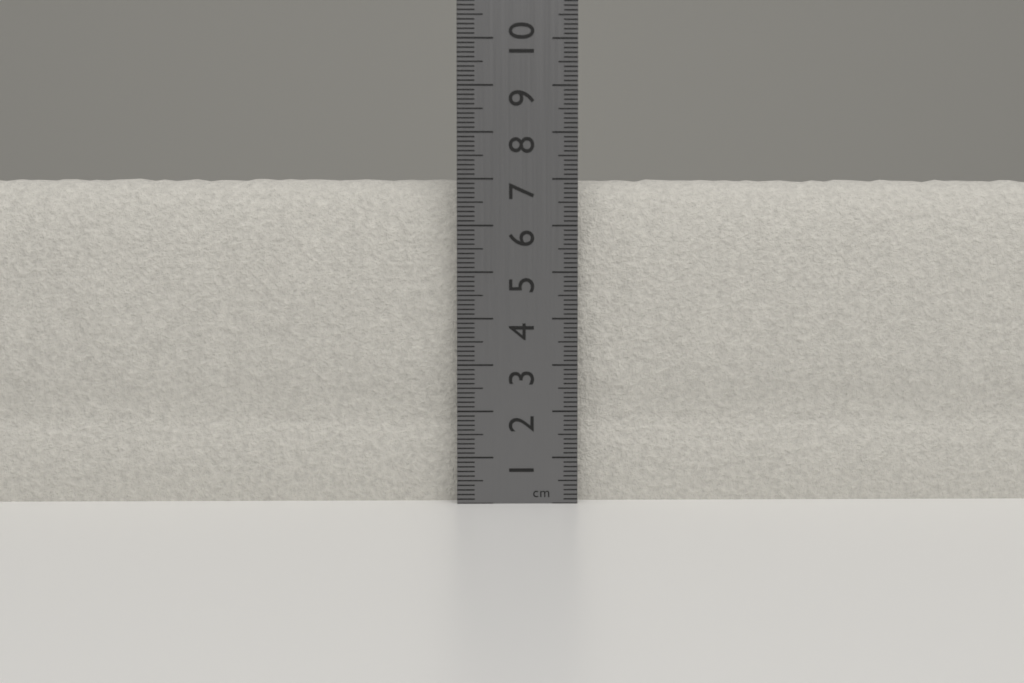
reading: 7.1 cm
